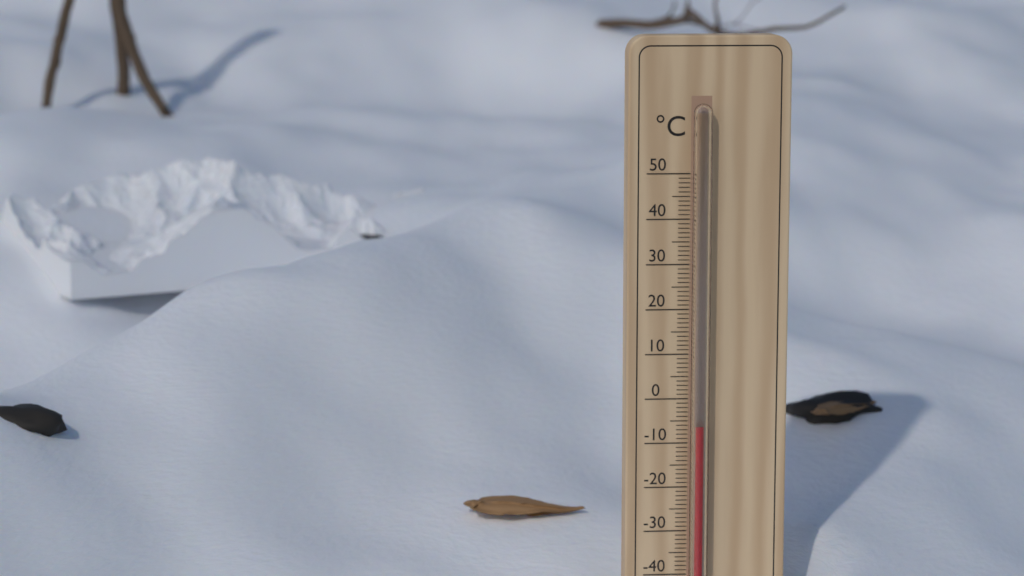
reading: -6 °C
